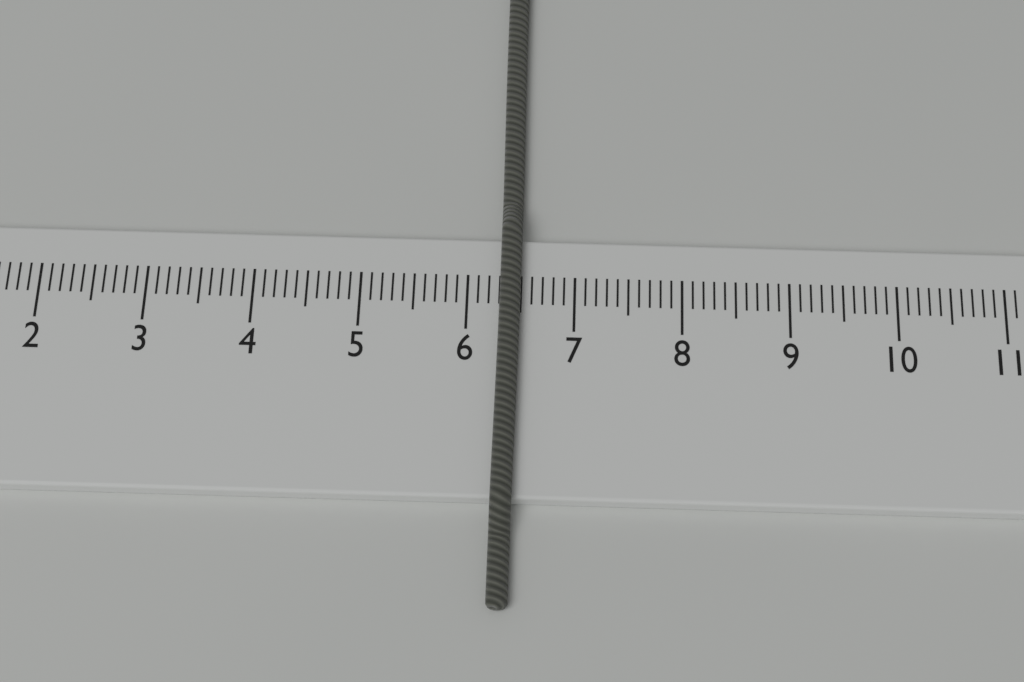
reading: 6.5 cm
